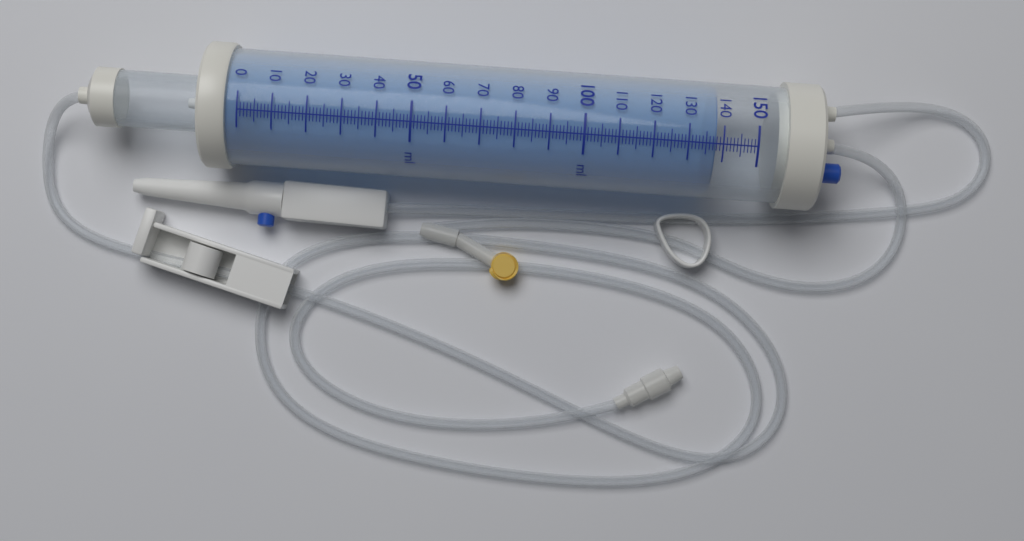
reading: 138 ml
